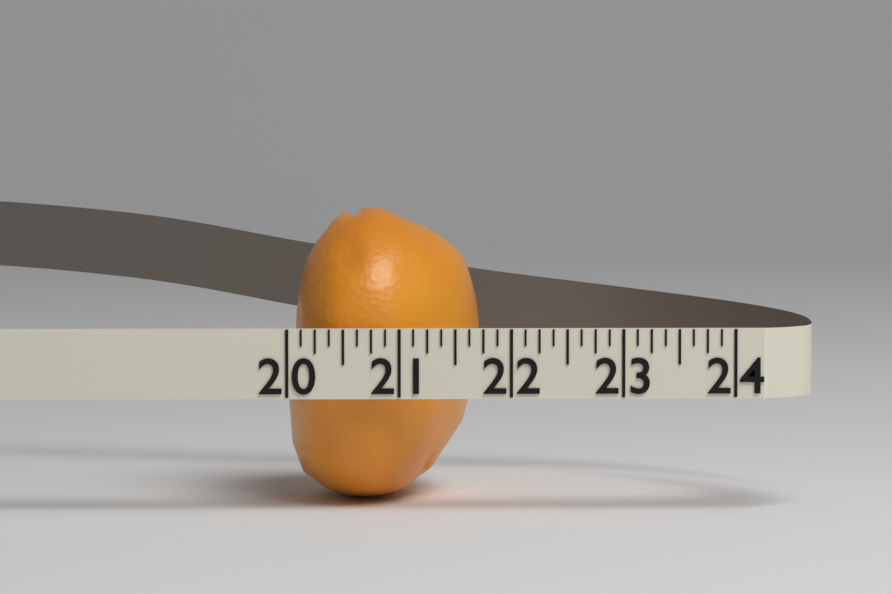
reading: 21.750 (no unit)
